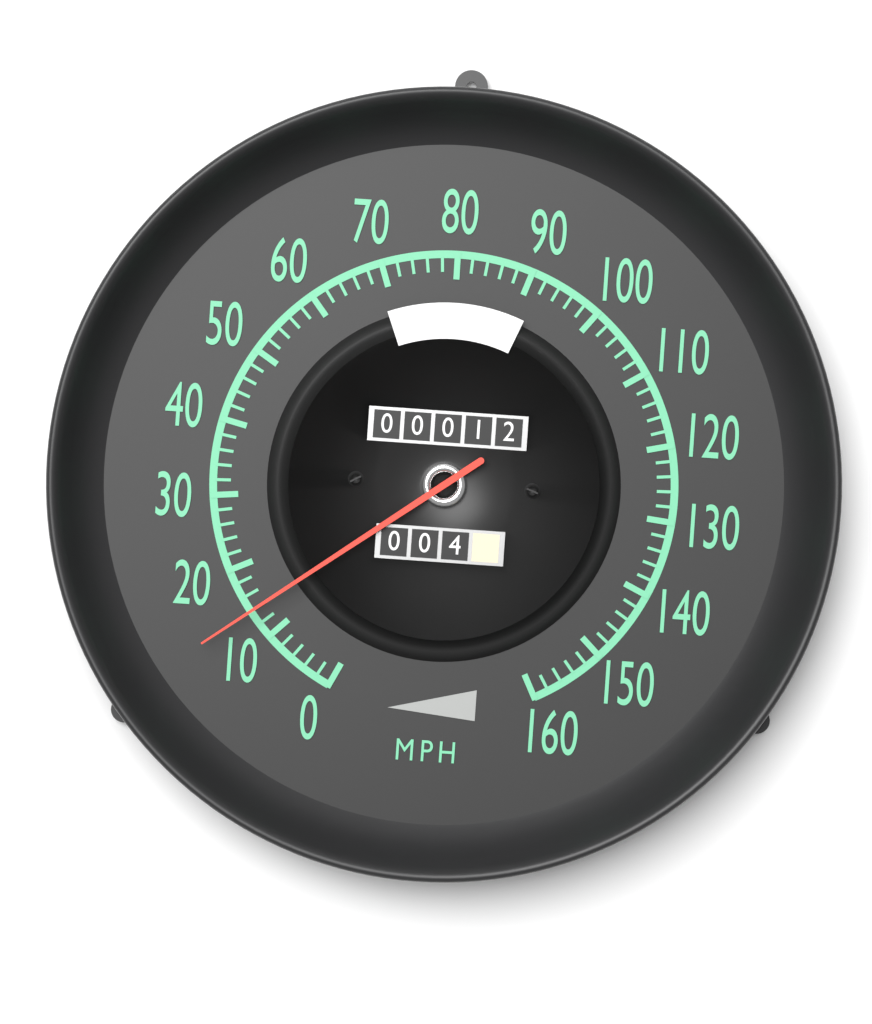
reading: 14 mph
